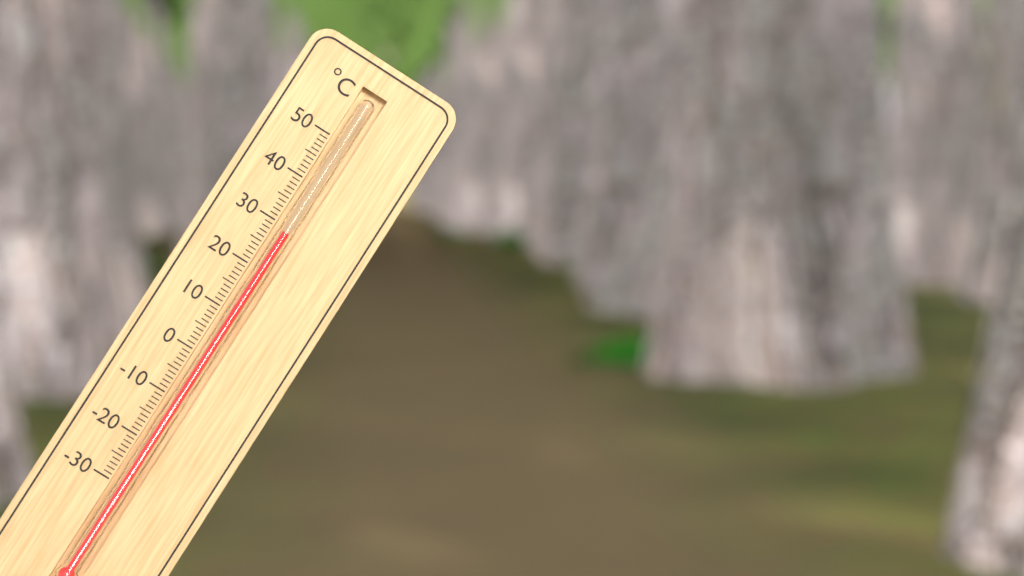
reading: 29 °C
